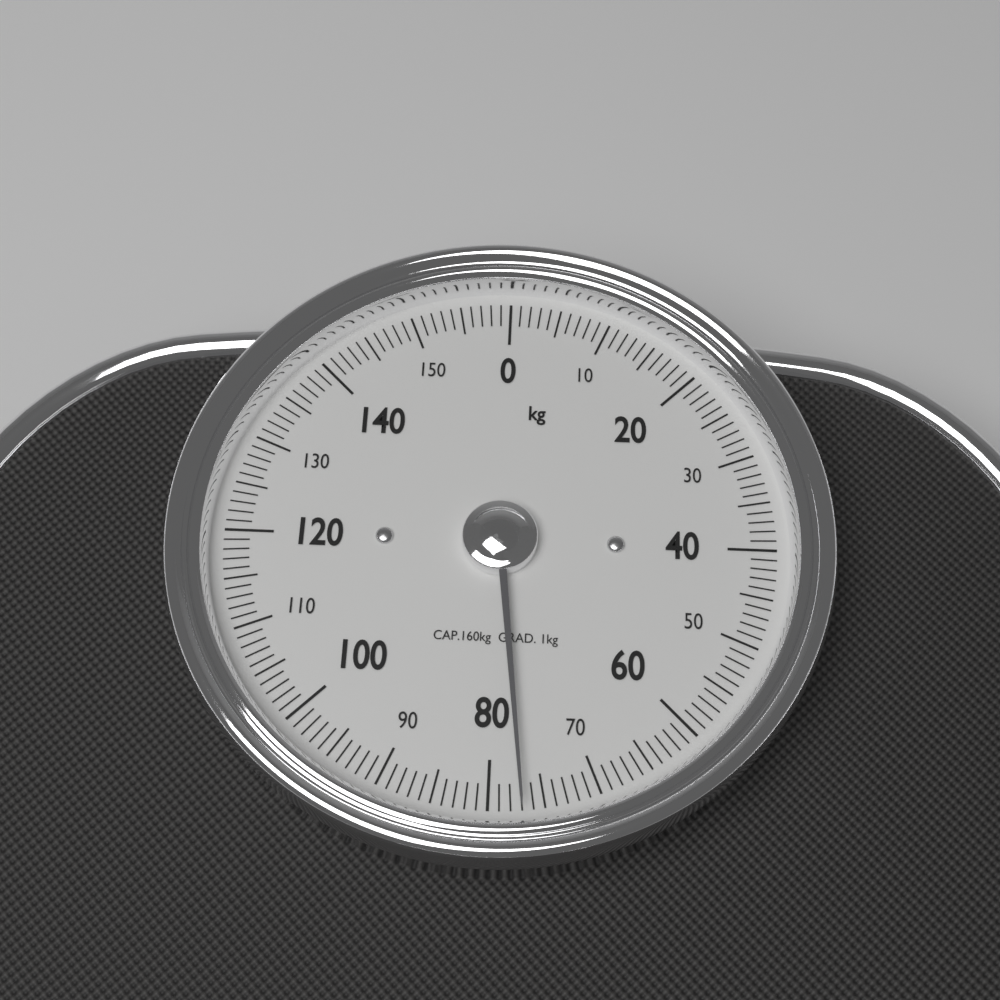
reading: 77 kg
